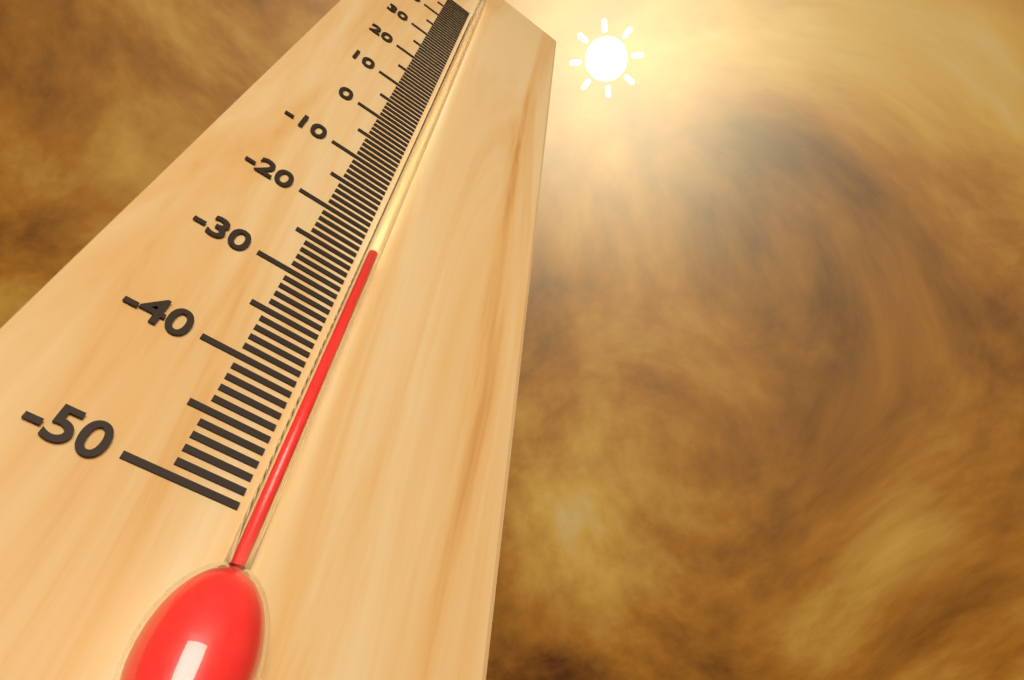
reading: -24 °C
